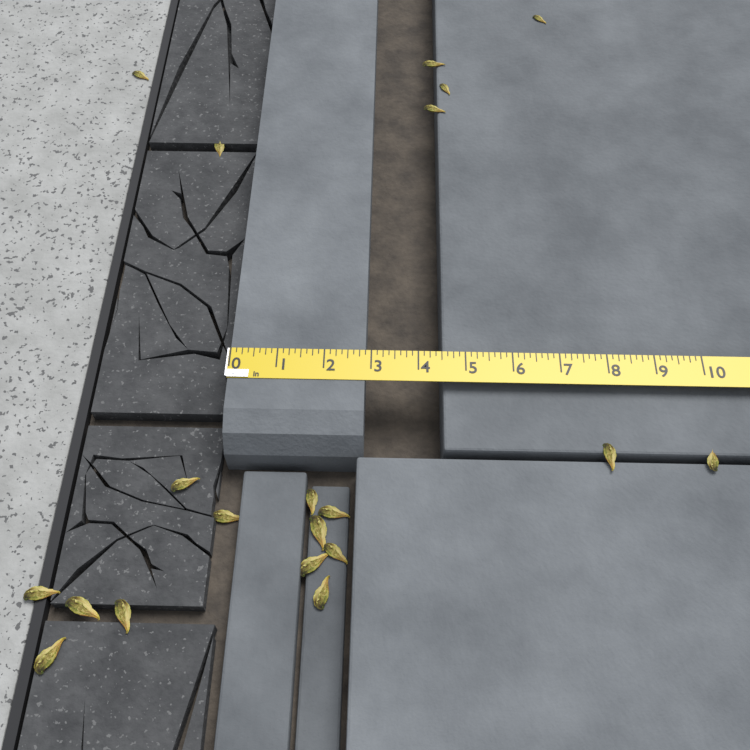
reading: 2.875 in
